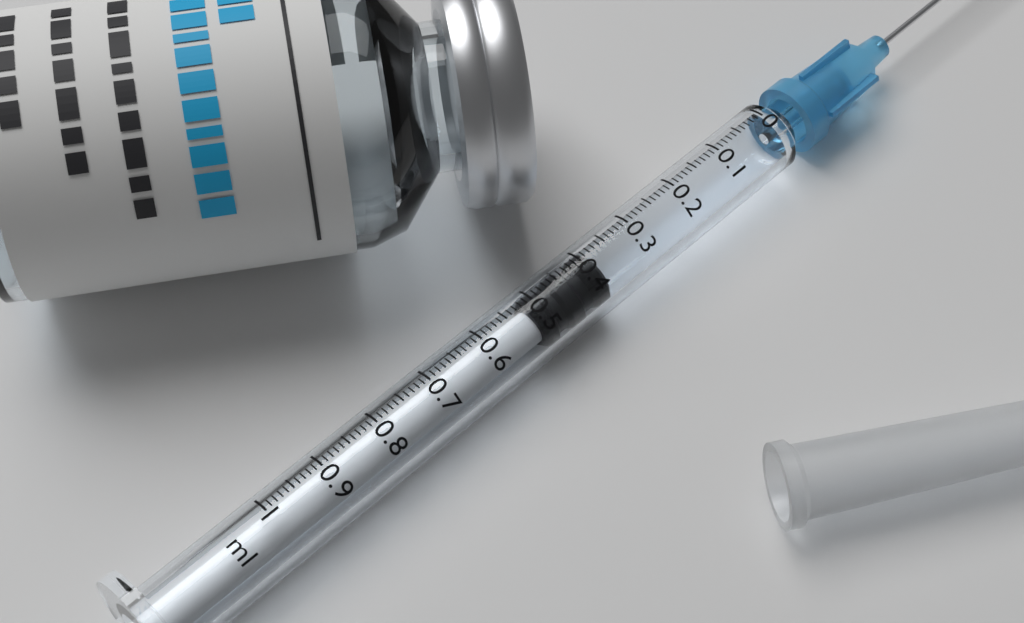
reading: 0.38 ml
